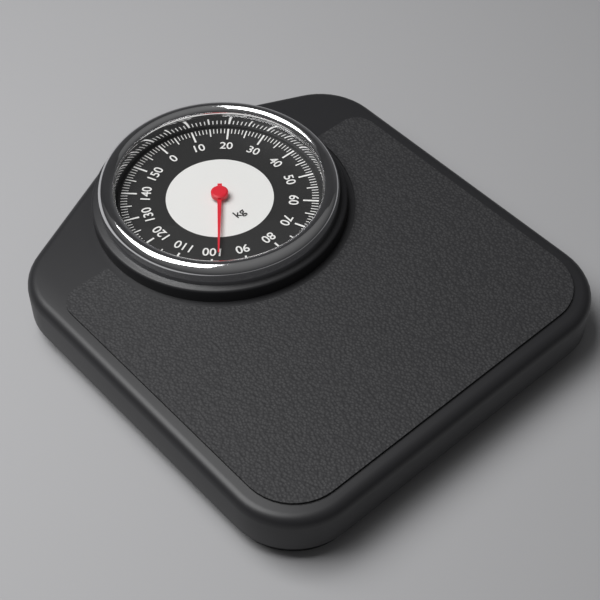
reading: 98 kg
